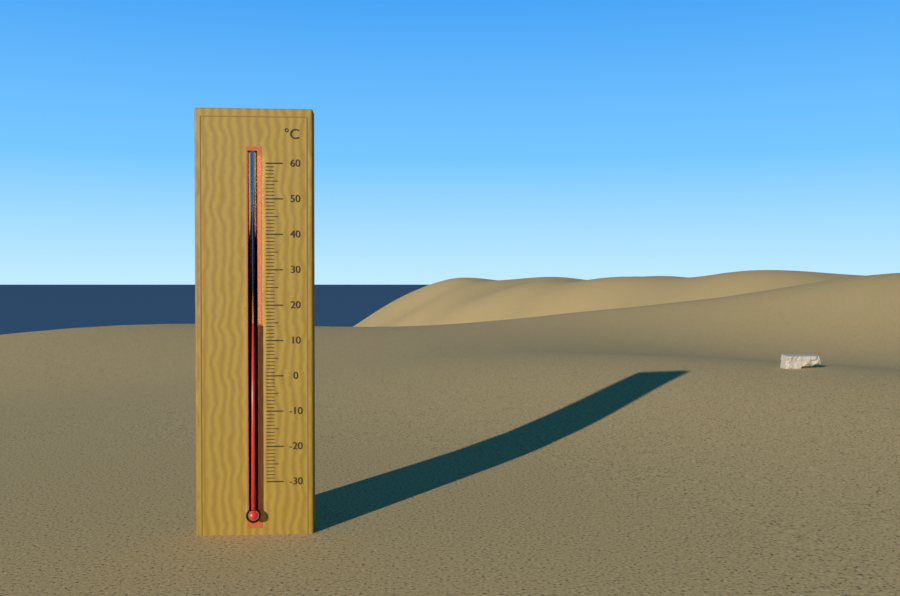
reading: 15 °C
